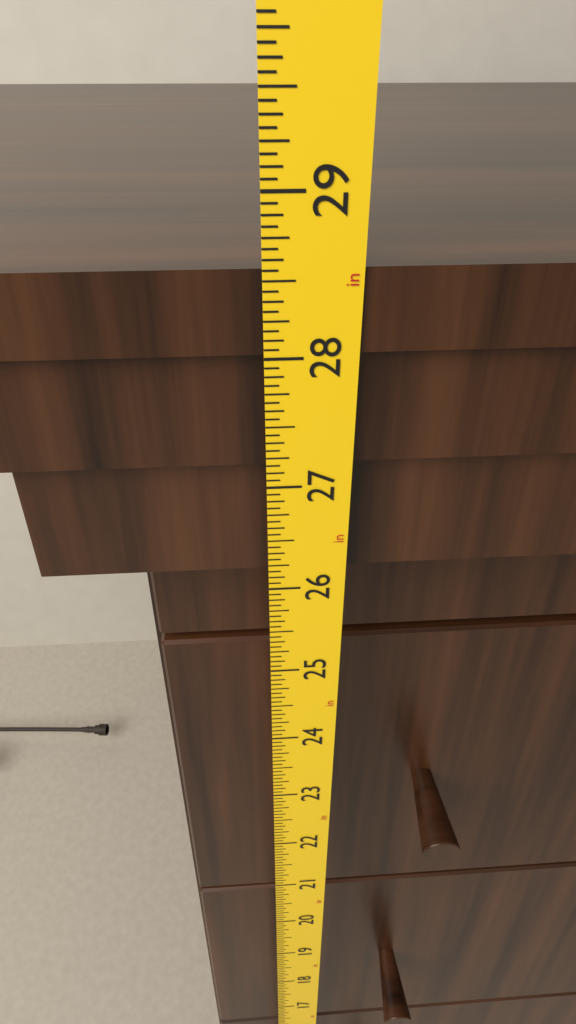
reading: 28.5625 in
